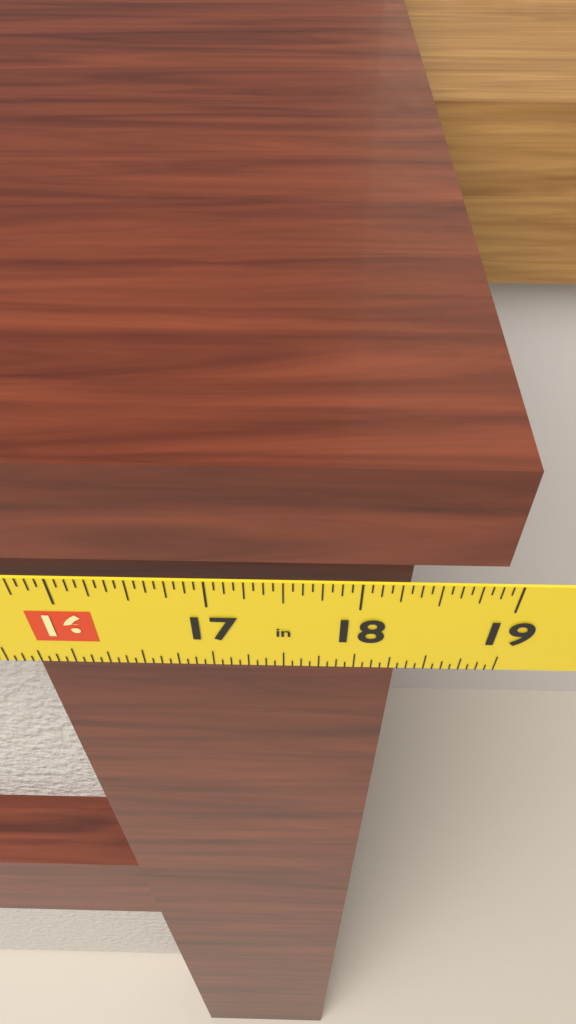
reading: 18.8750 in
